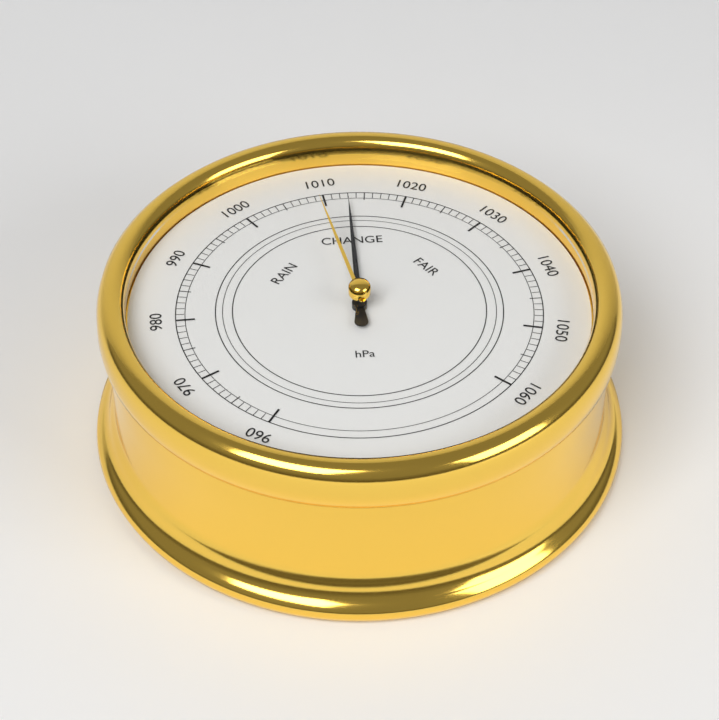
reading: 1013 hPa
